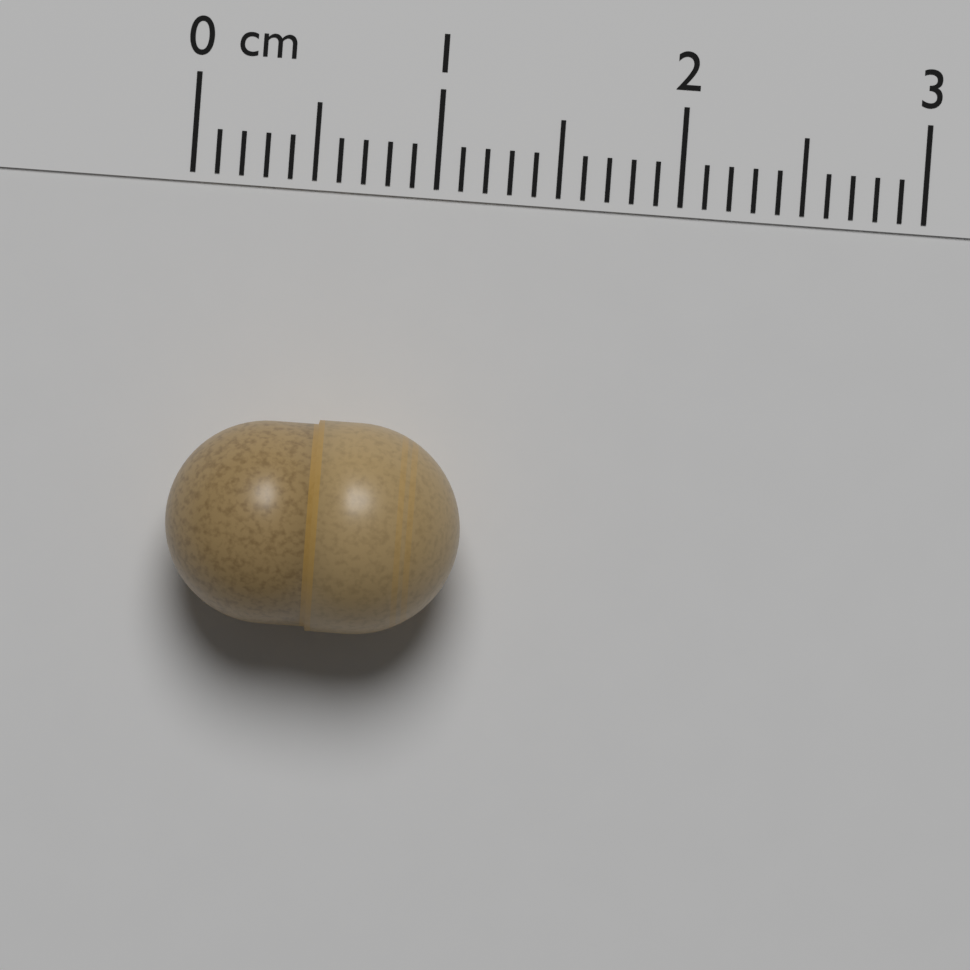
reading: 1.2 cm
